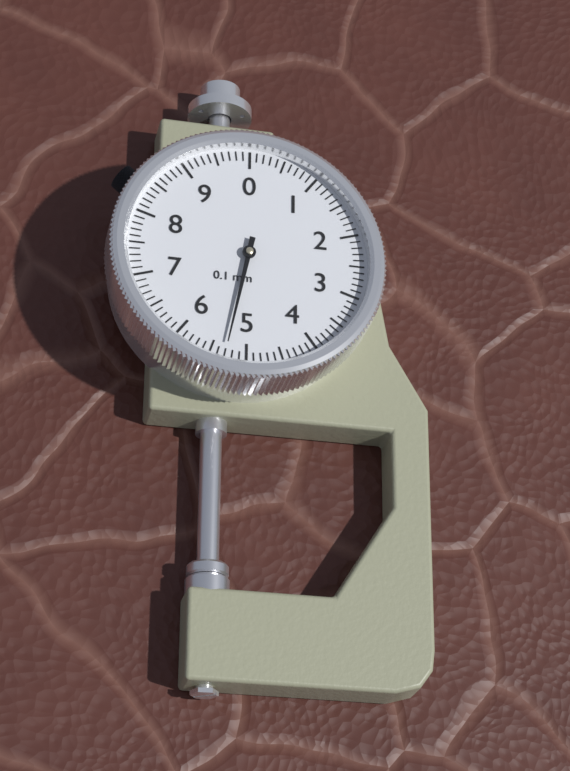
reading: 5.3 mm
